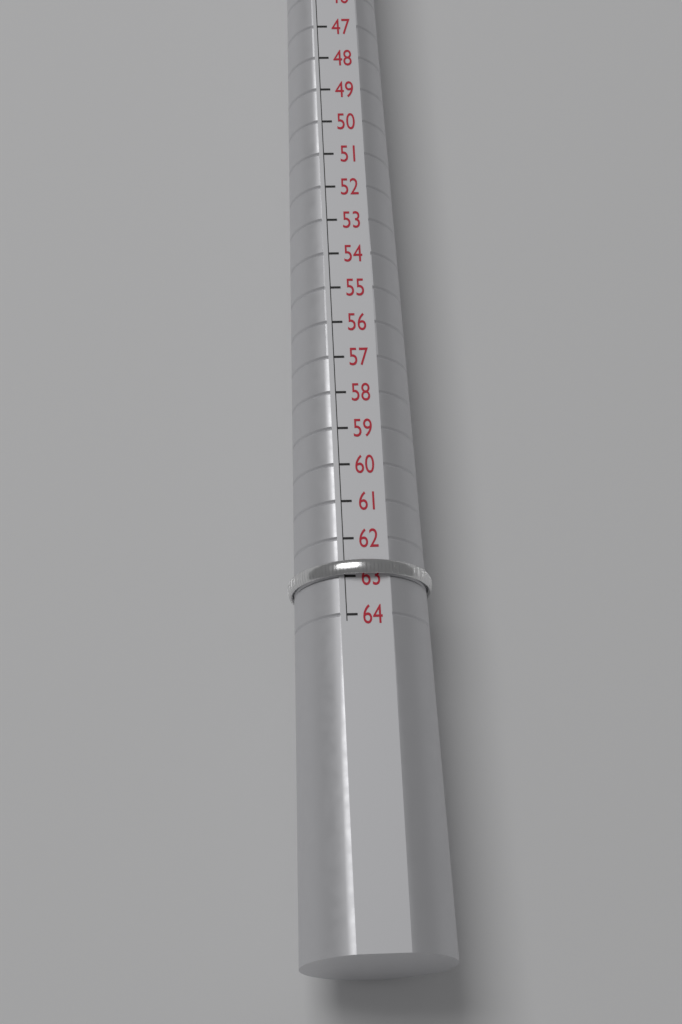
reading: 63 (no unit)
